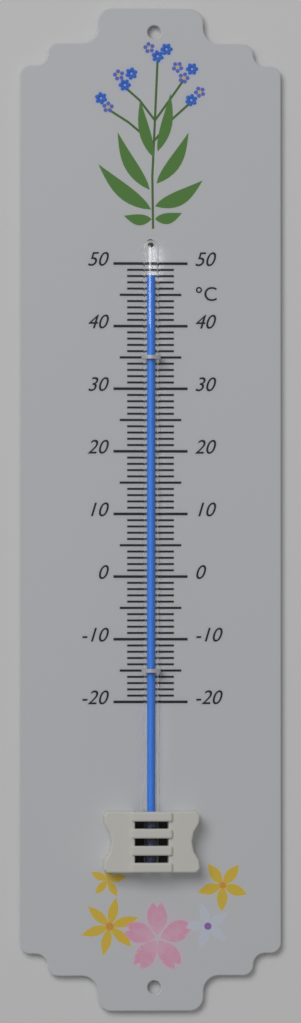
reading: 48 °C
